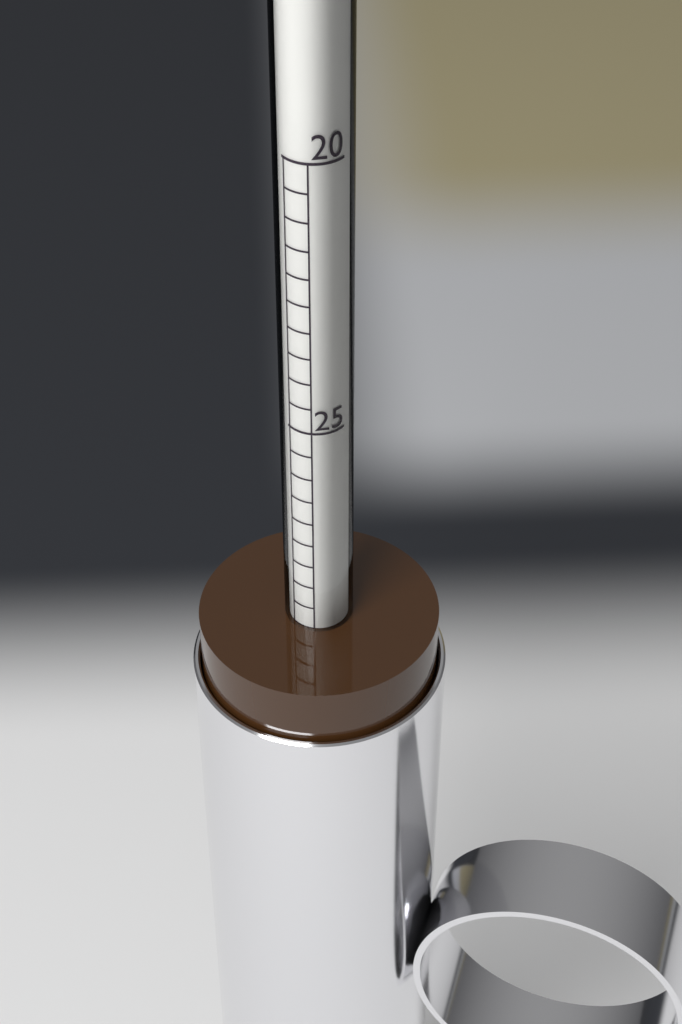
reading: 29.5 (no unit)
